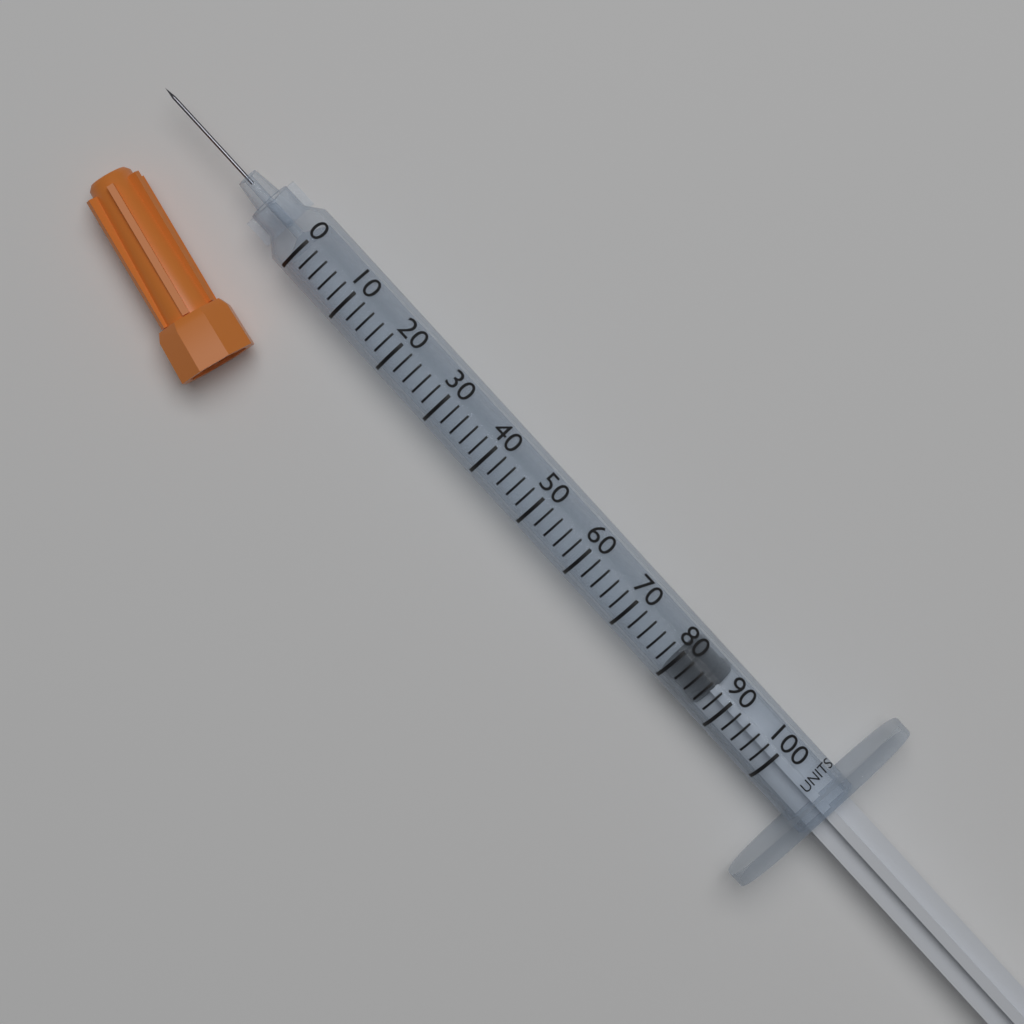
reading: 80 units
